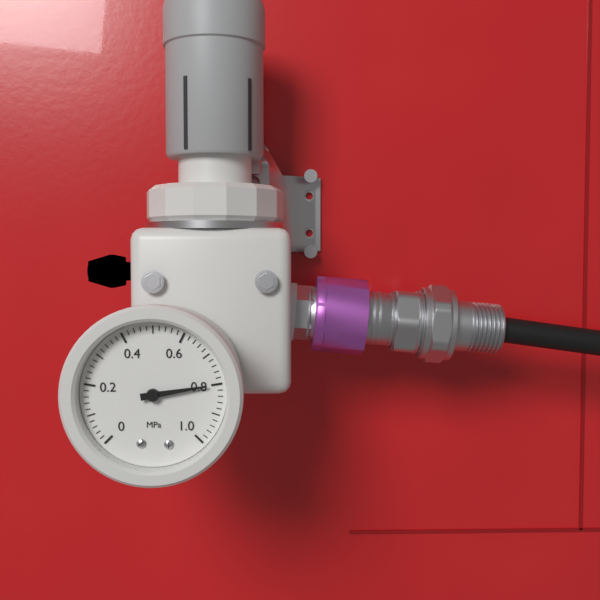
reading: 0.80 MPa
